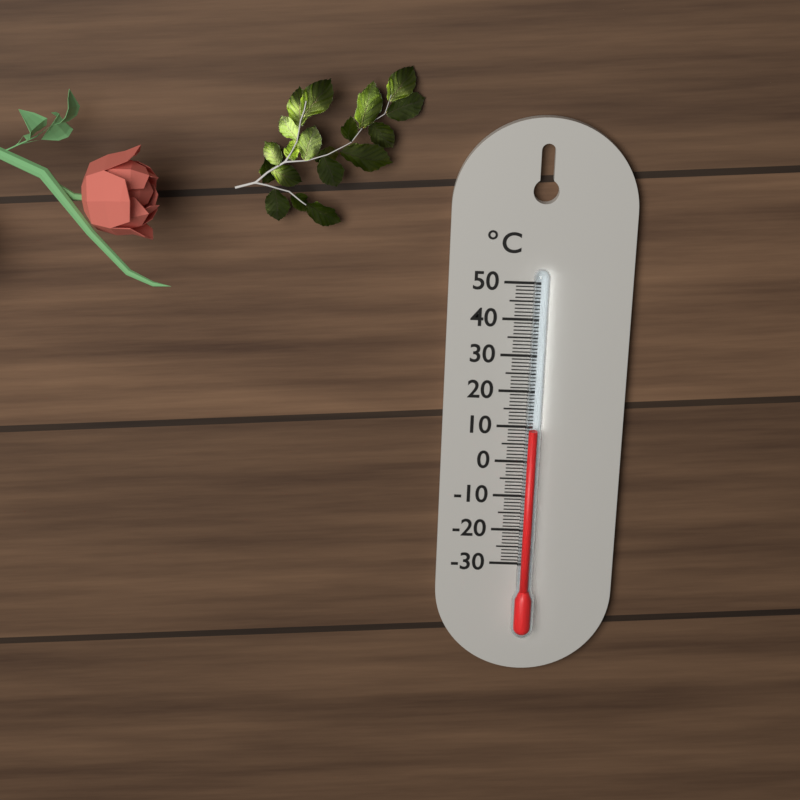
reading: 10 °C
